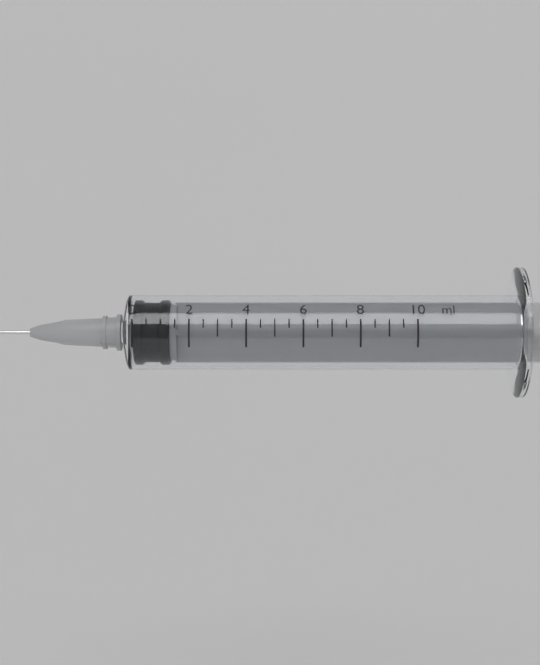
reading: 0.0 ml
